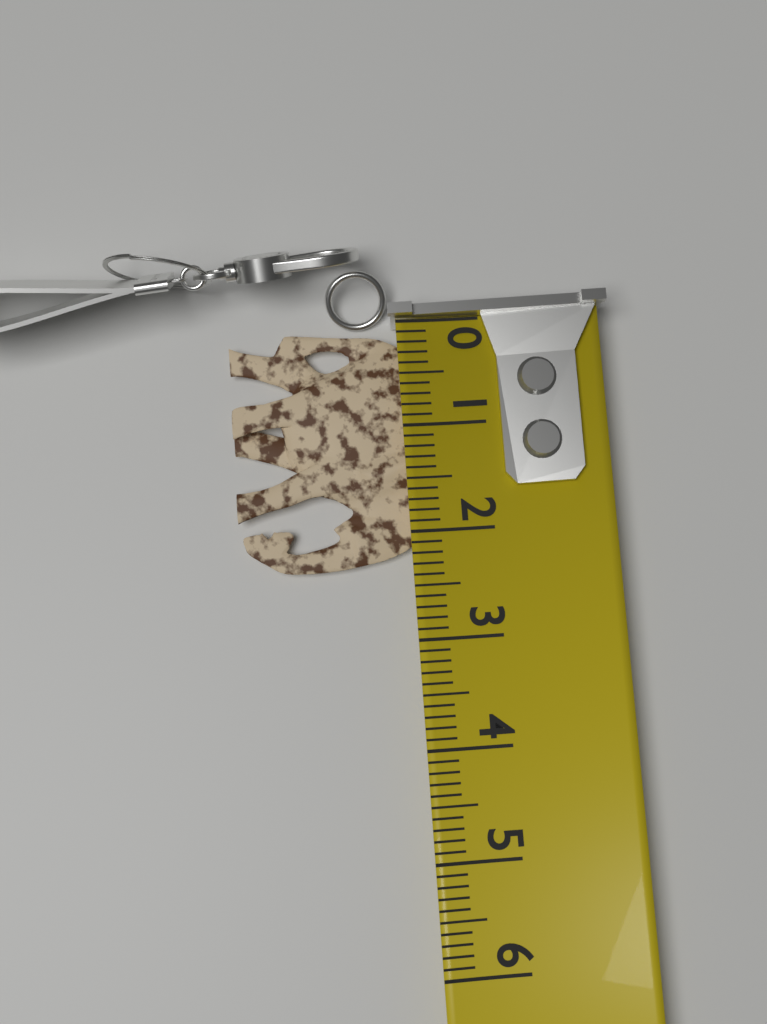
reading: 2.3 (no unit)
